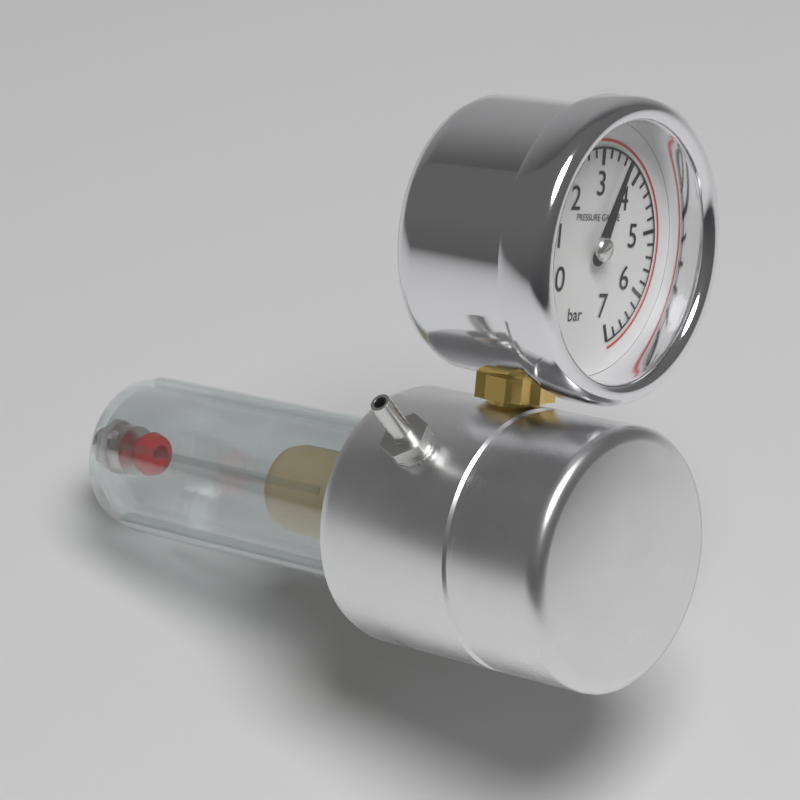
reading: 3.6 bar
